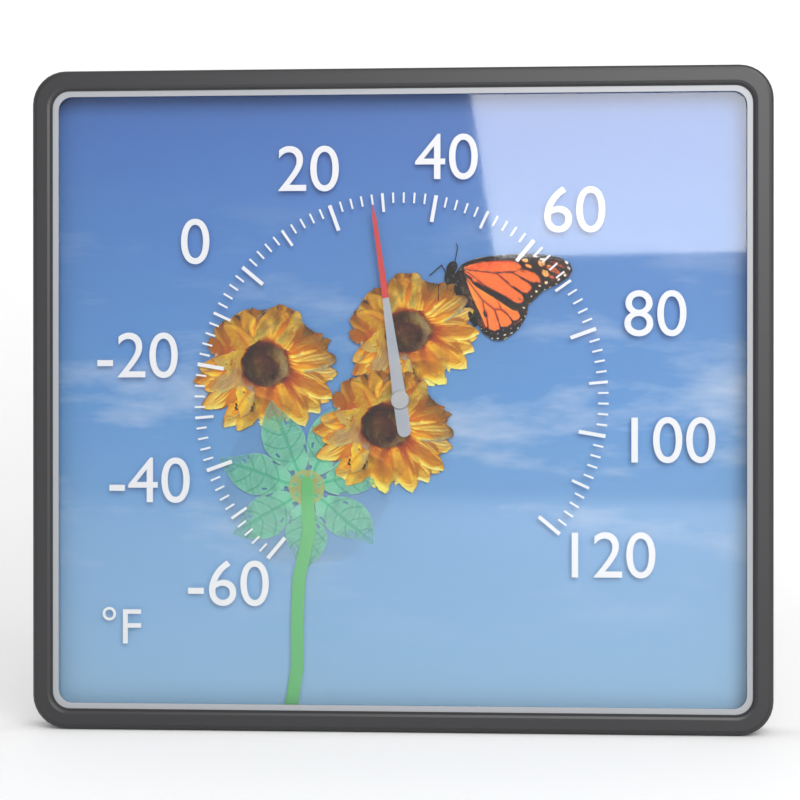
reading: 28 °F
